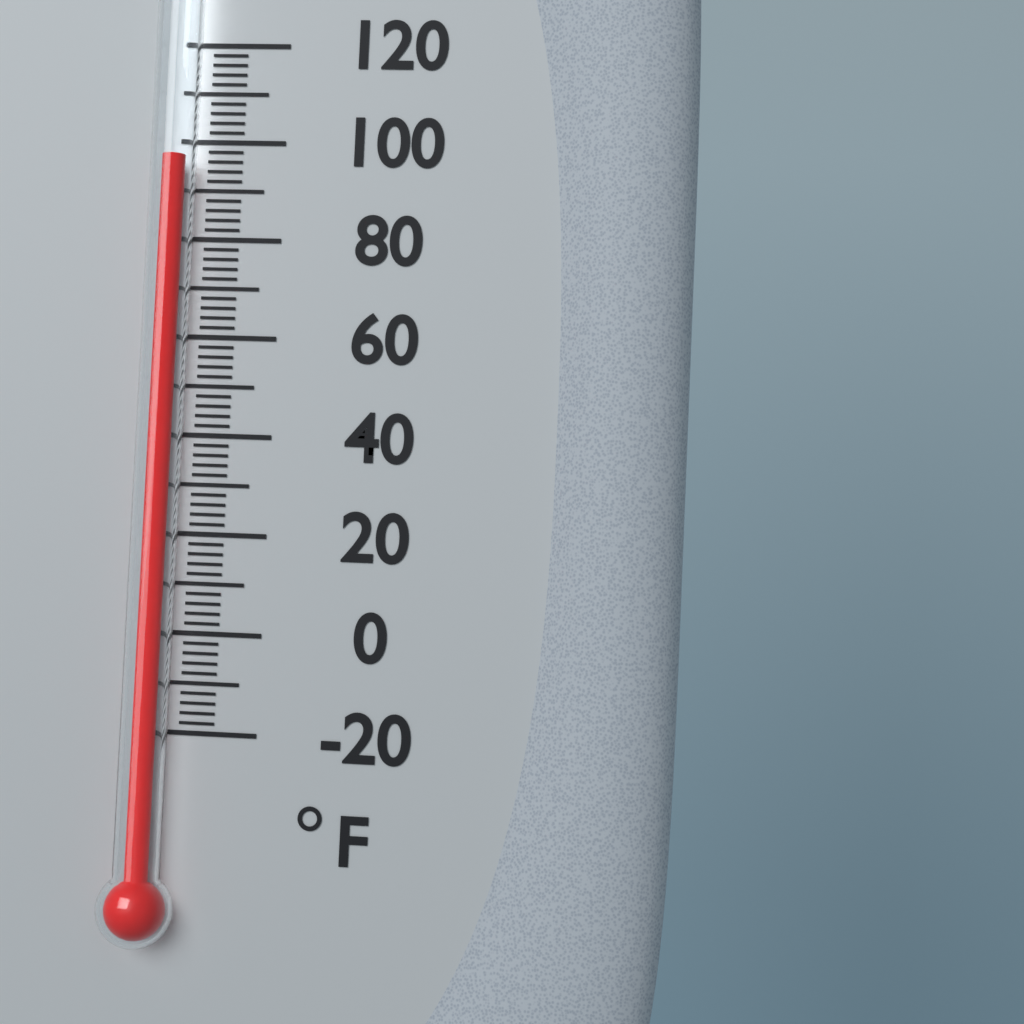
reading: 96 °F
